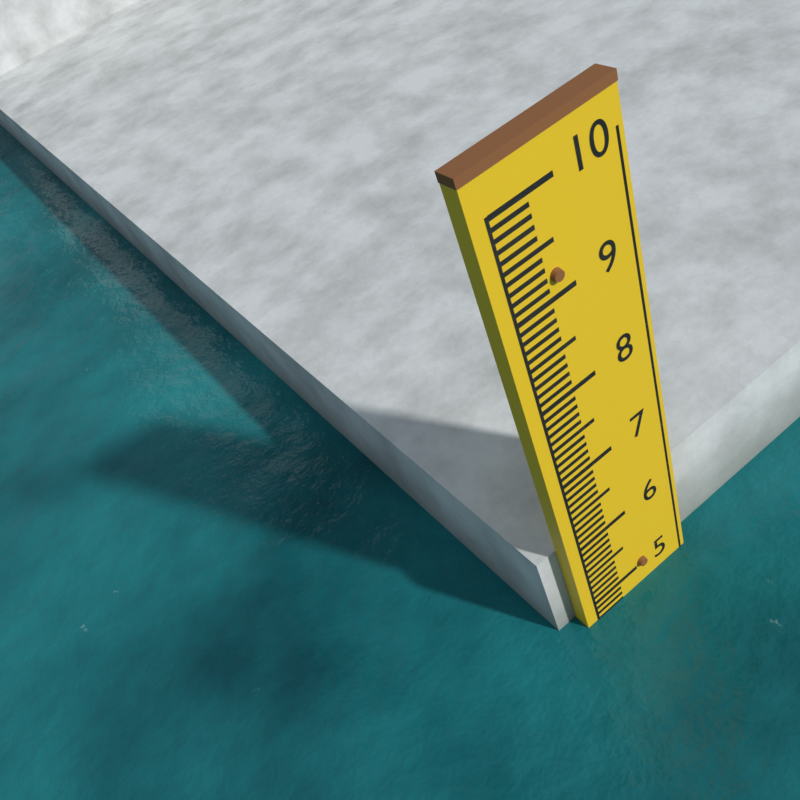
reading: 4.7 (no unit)
